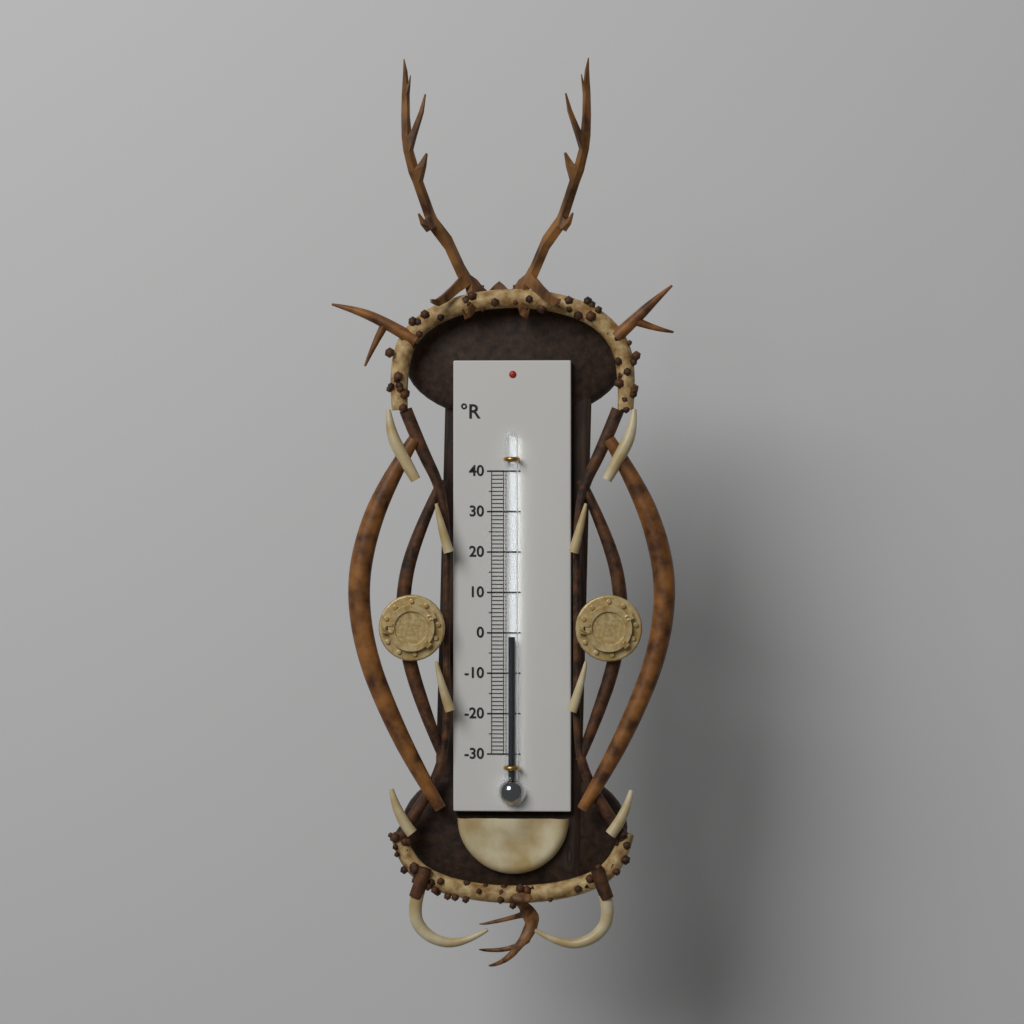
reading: -1 °R
